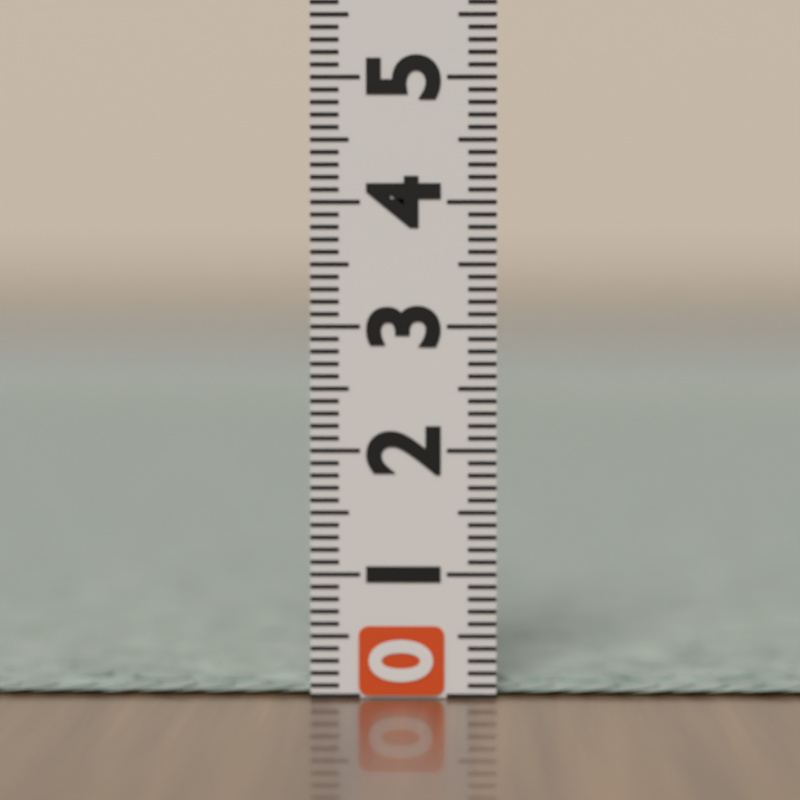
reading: 0.1 (no unit)
